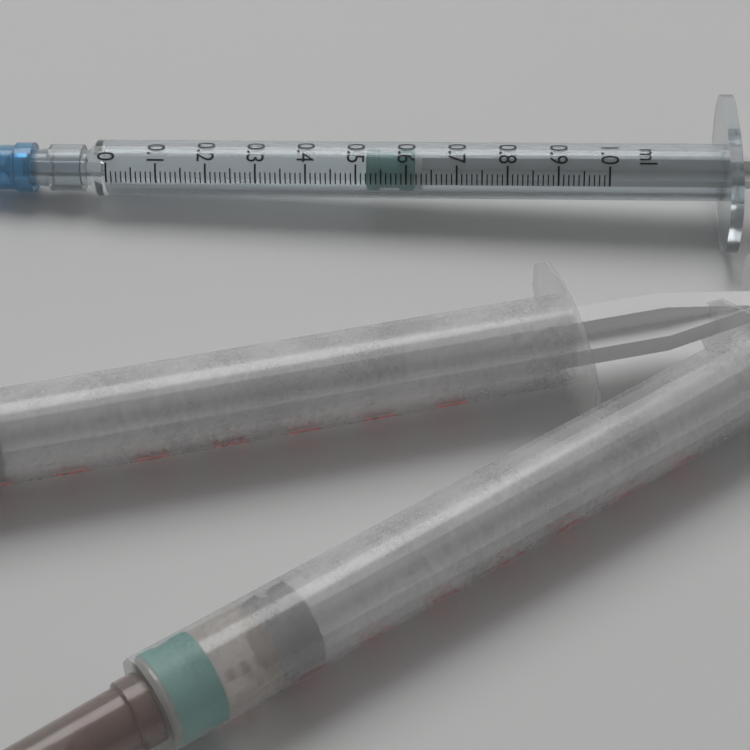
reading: 0.52 ml
